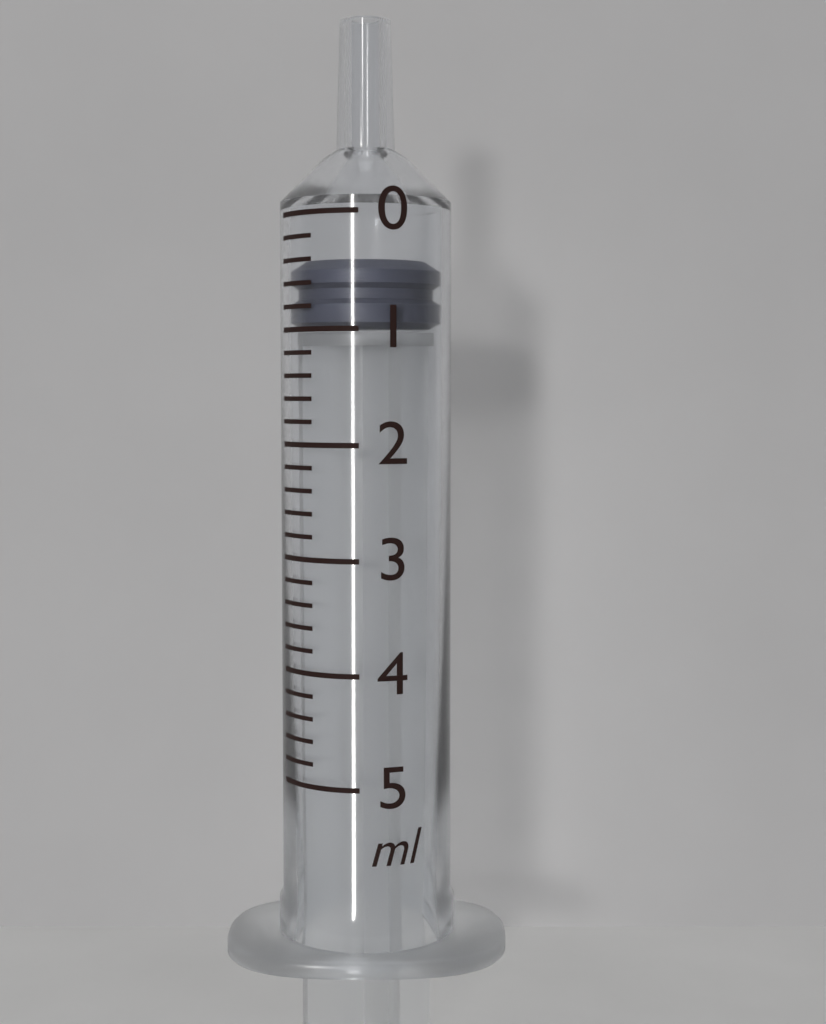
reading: 0.4 ml
